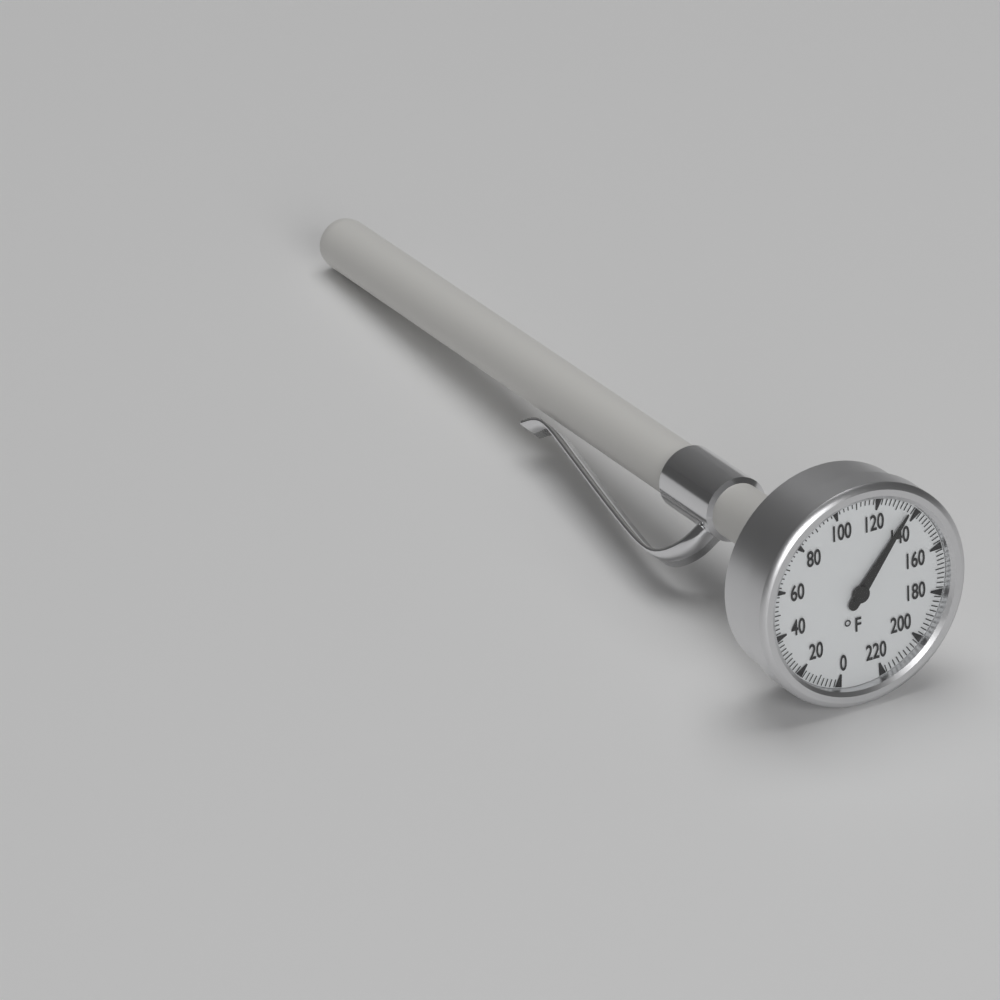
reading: 136 °F
